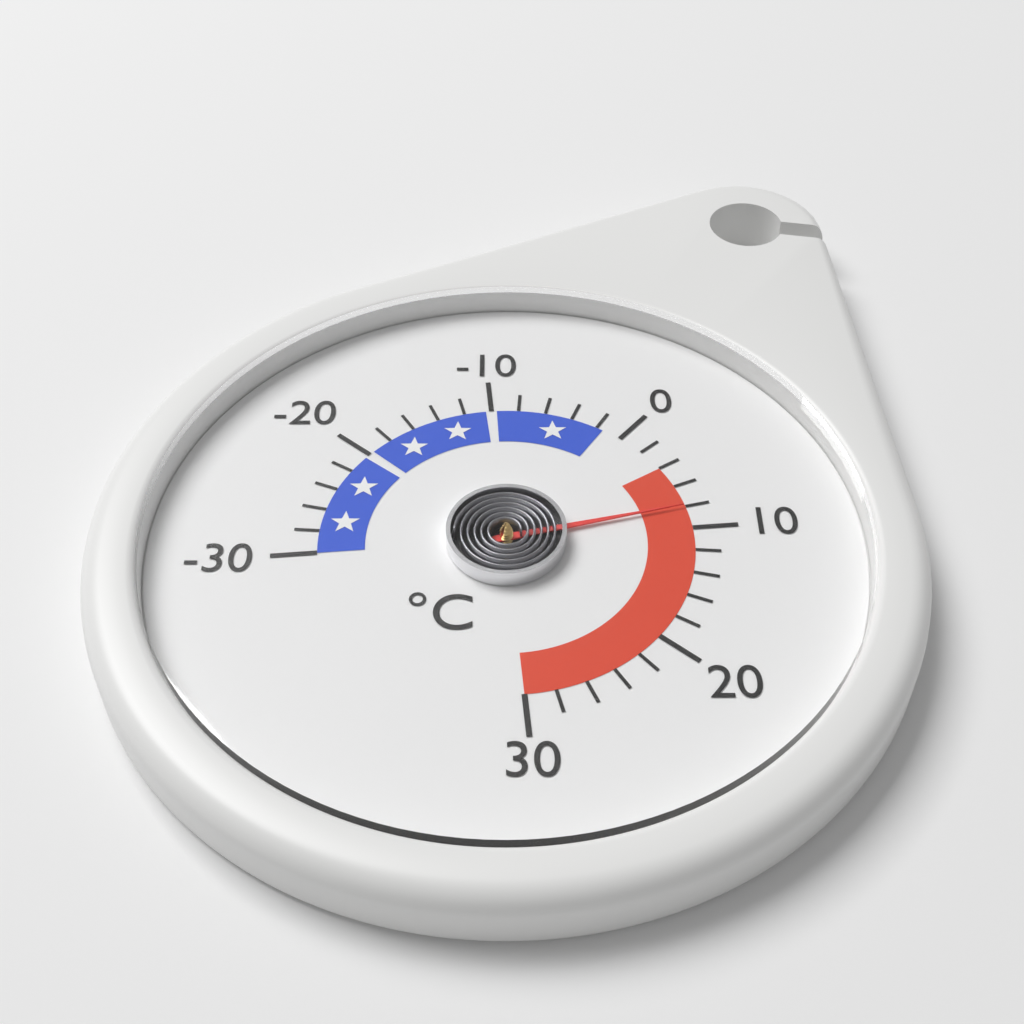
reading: 8 °C
